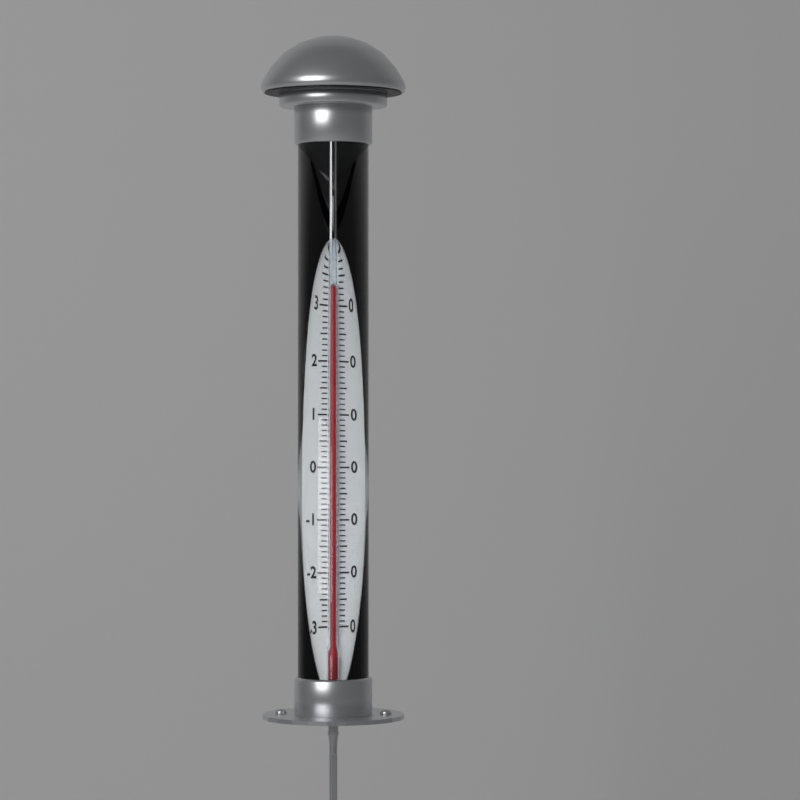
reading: 34 °C
